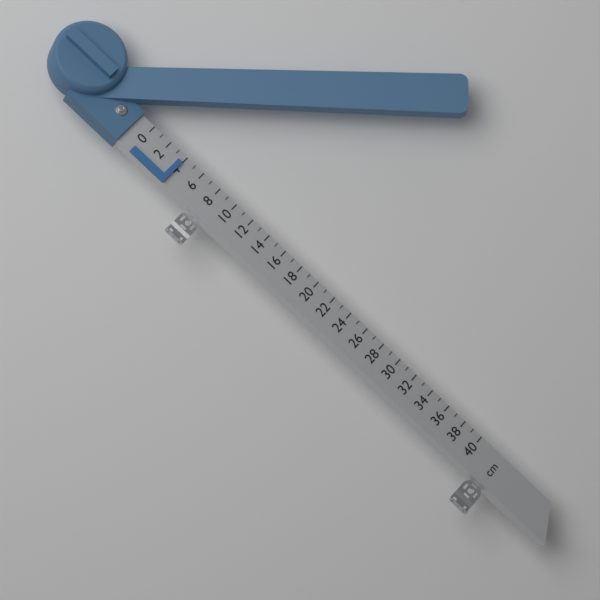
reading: 4 cm
